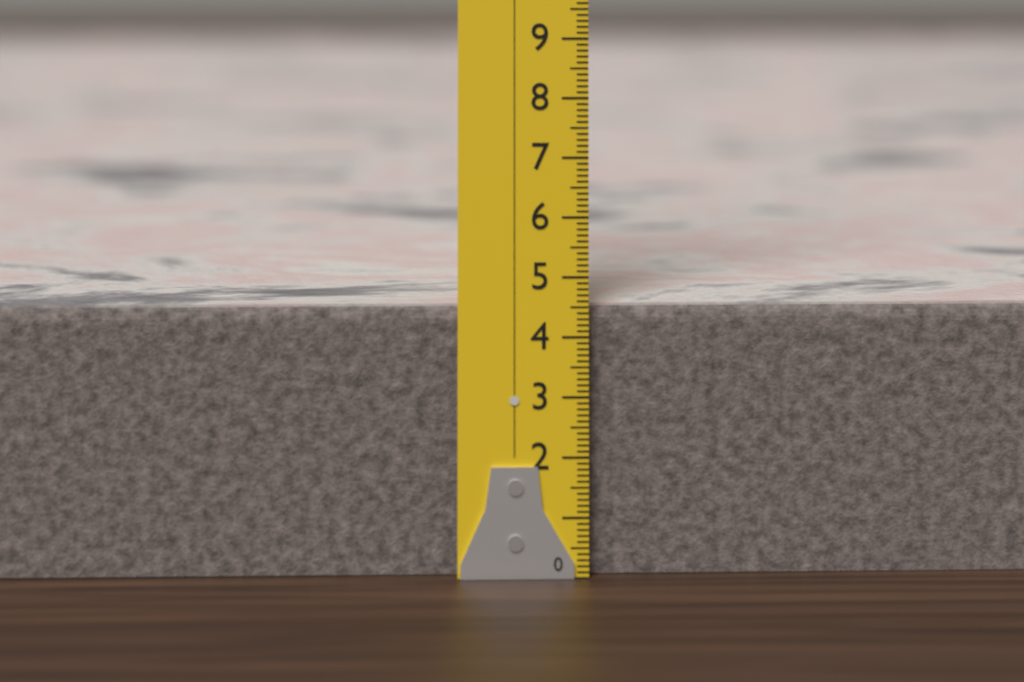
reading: 4.5 (no unit)
